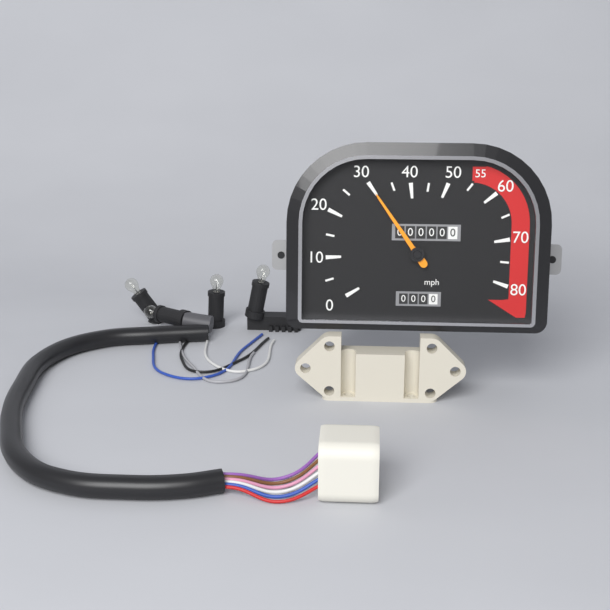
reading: 30 mph
